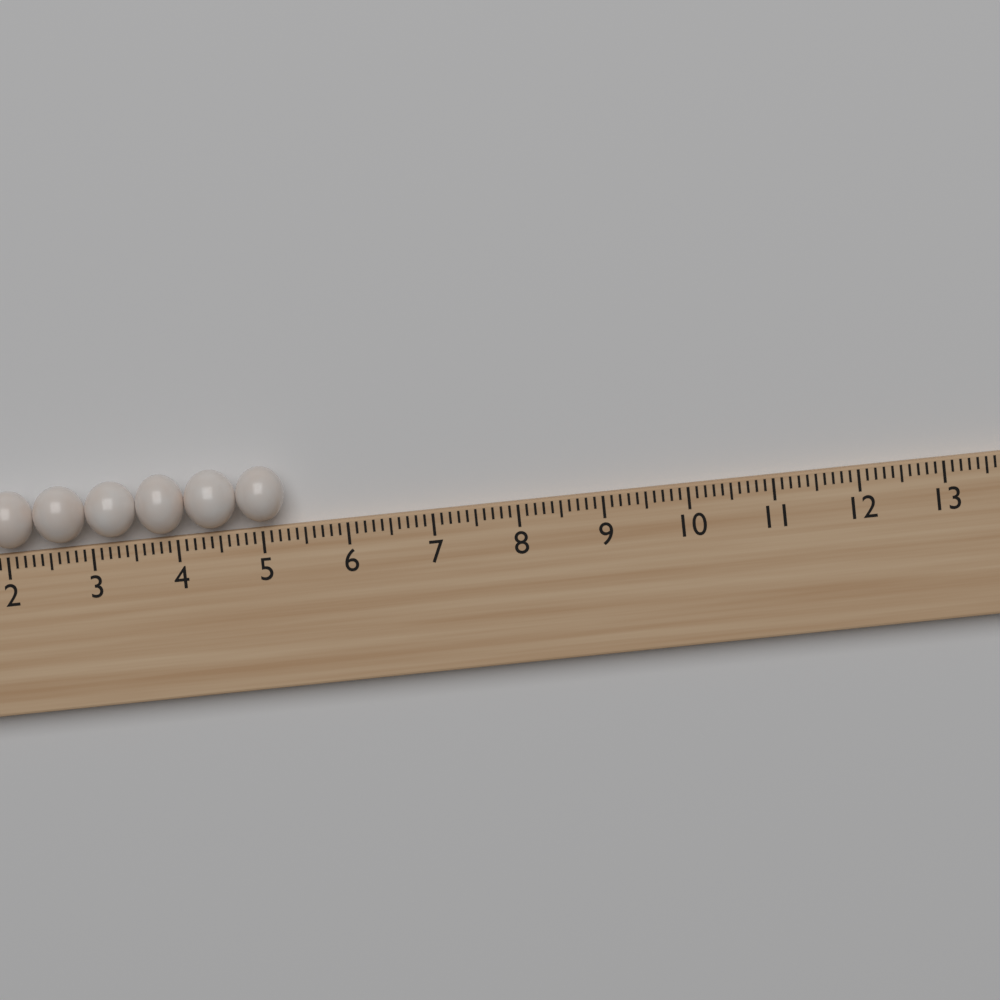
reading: 5.3 (no unit)
